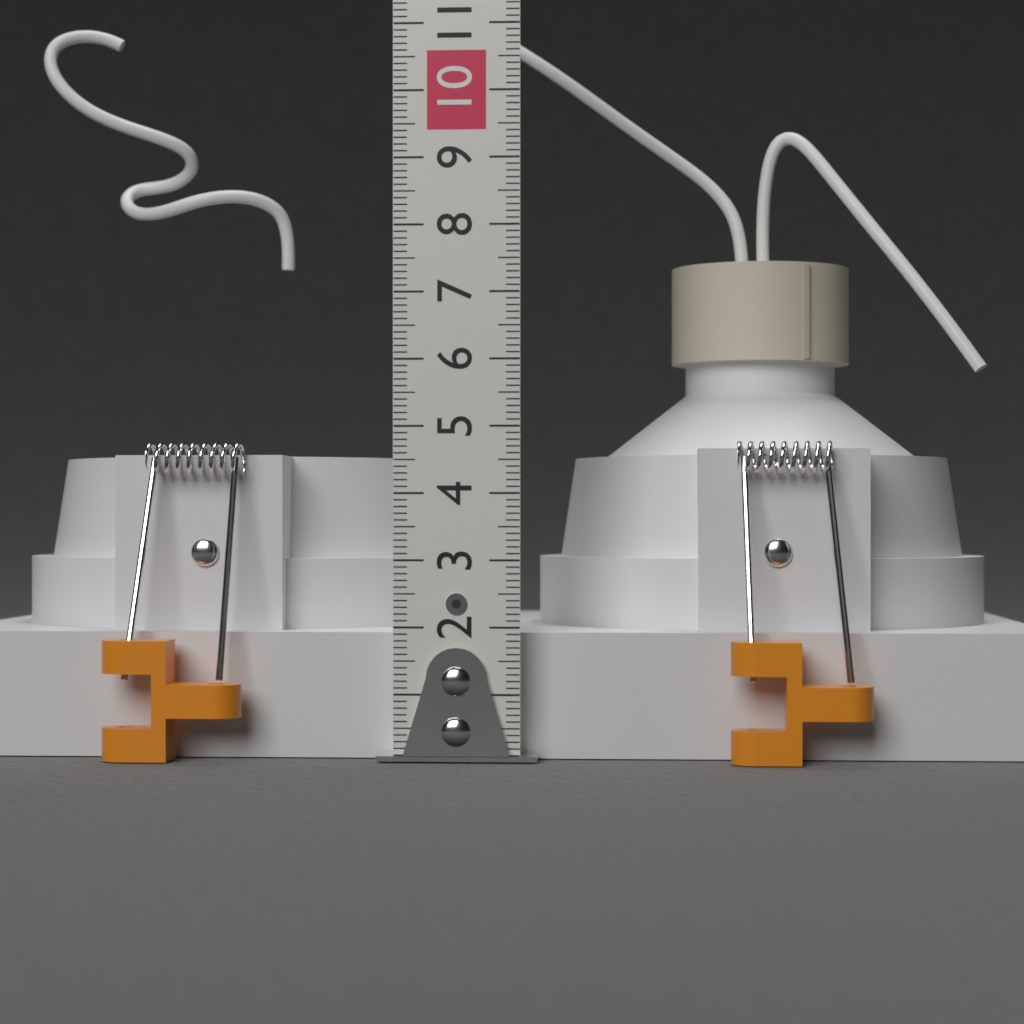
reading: 4.6 cm
